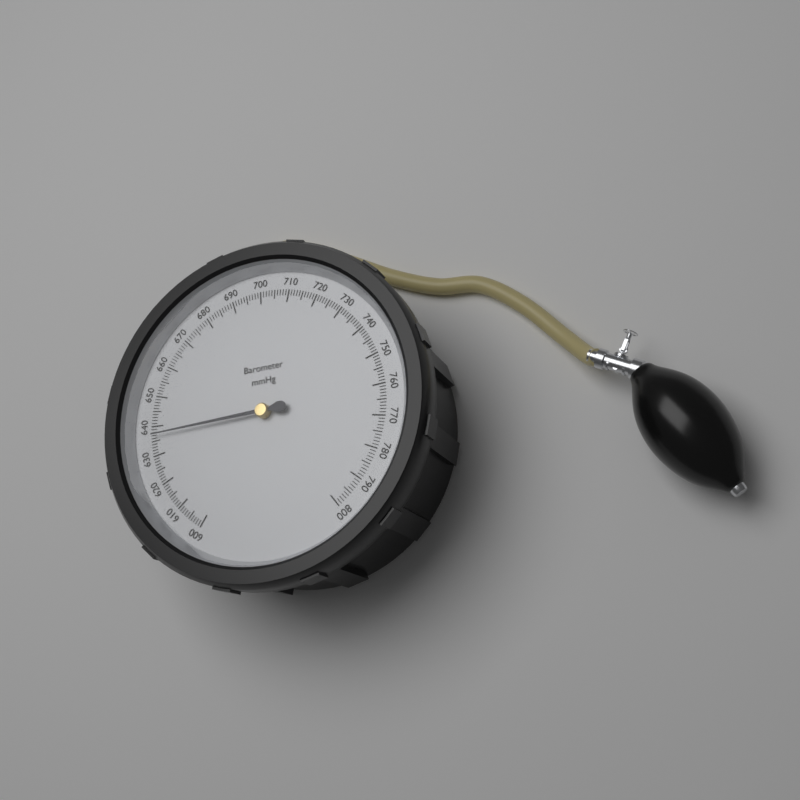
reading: 637 mmHg
